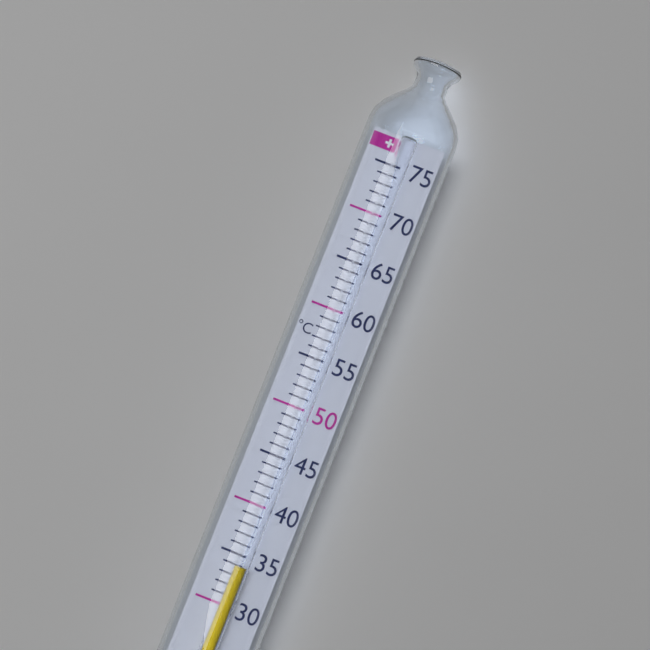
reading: 34 °C
